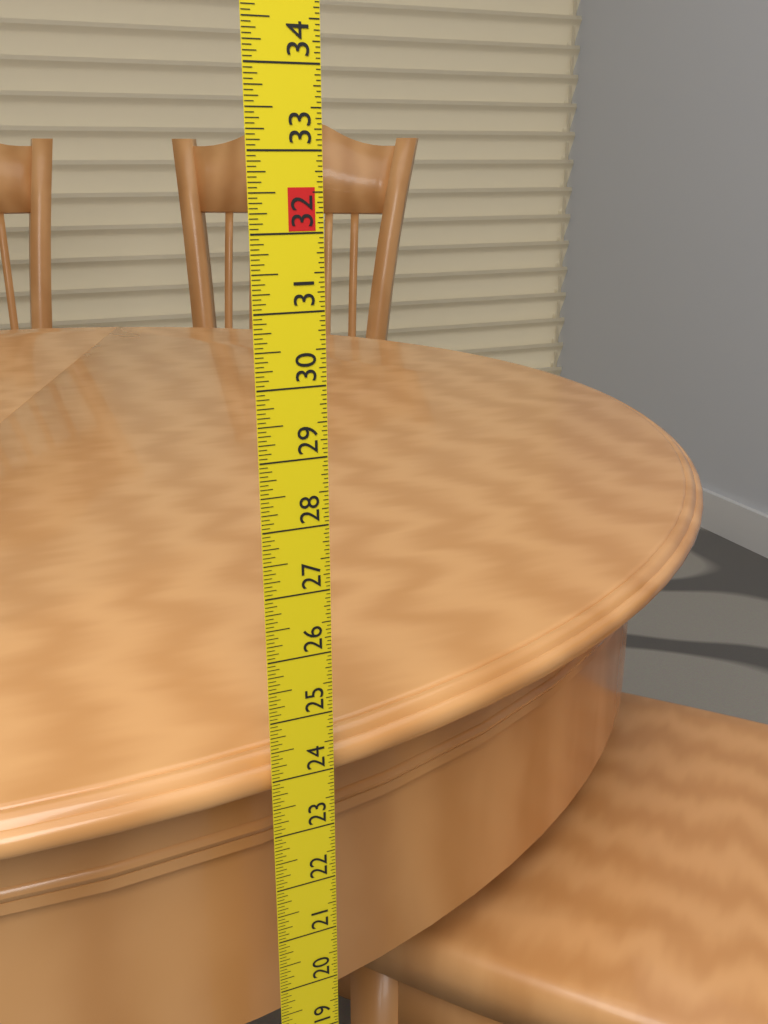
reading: 24.2500 in
